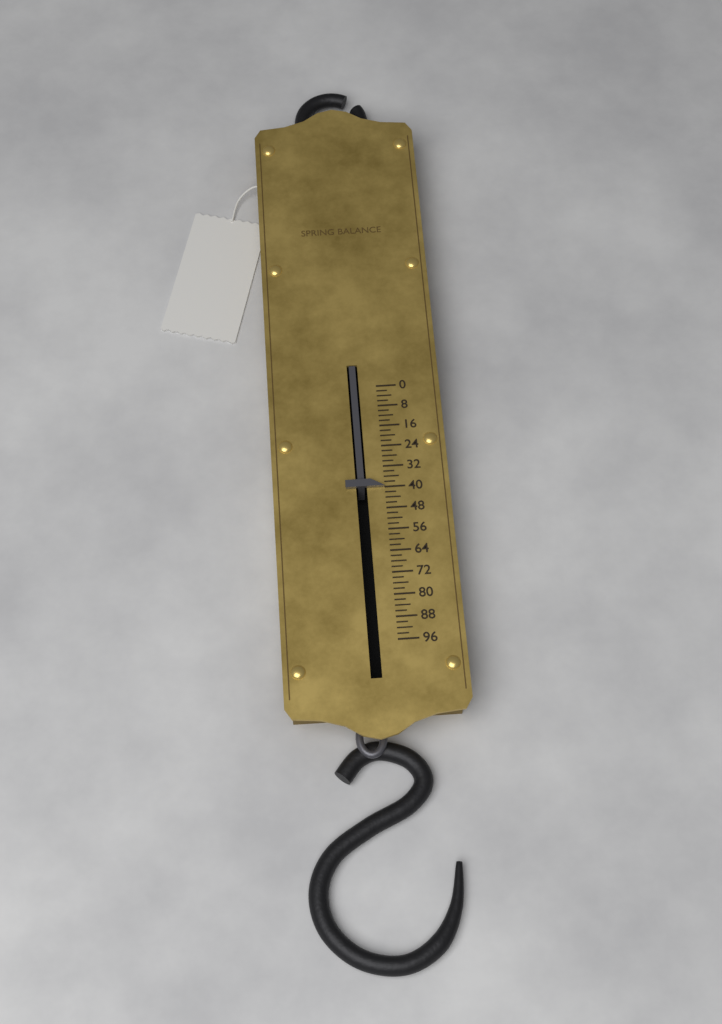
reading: 40 (no unit)
